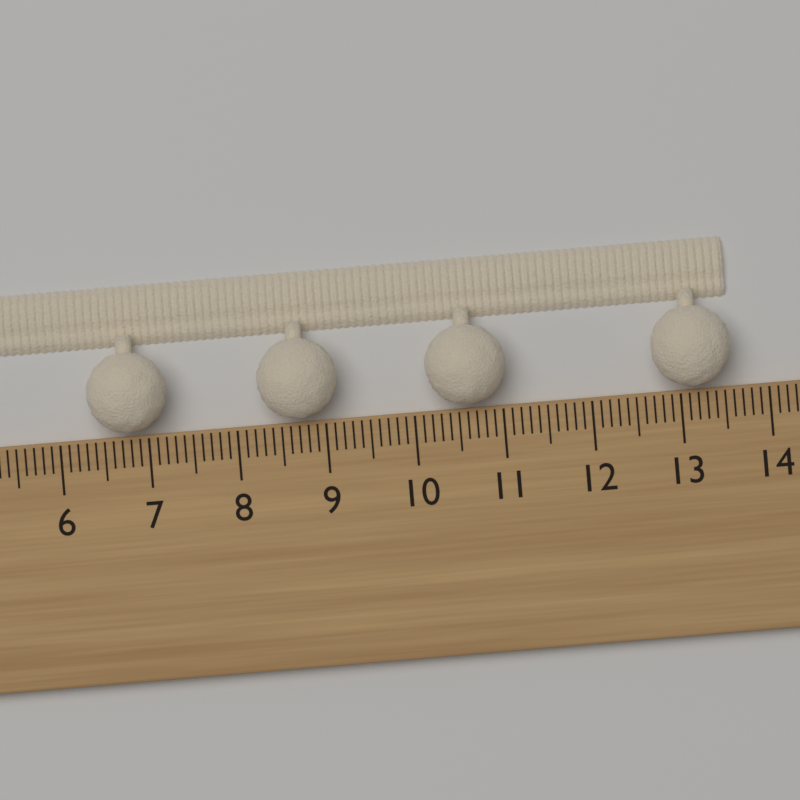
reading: 13.6 cm
